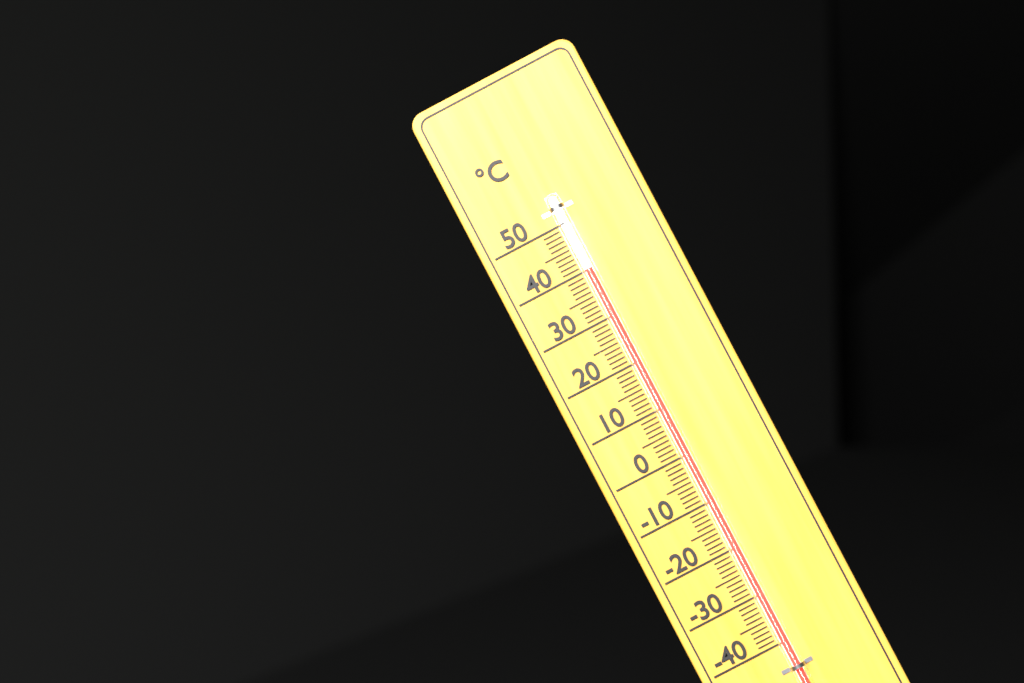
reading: 40 °C
